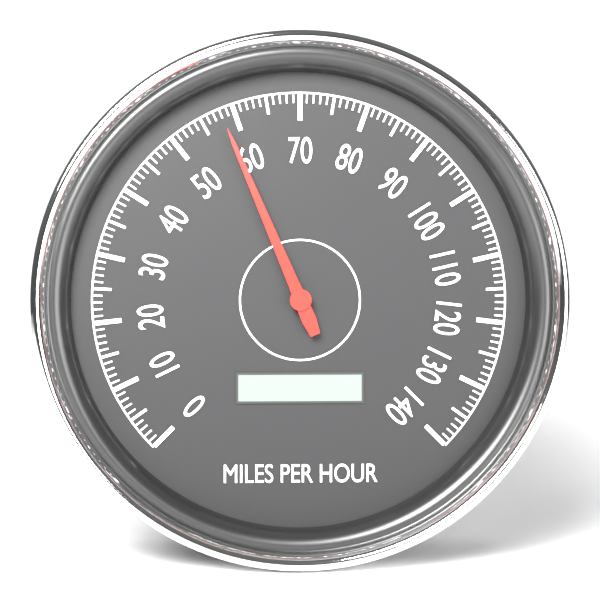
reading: 58 mph
